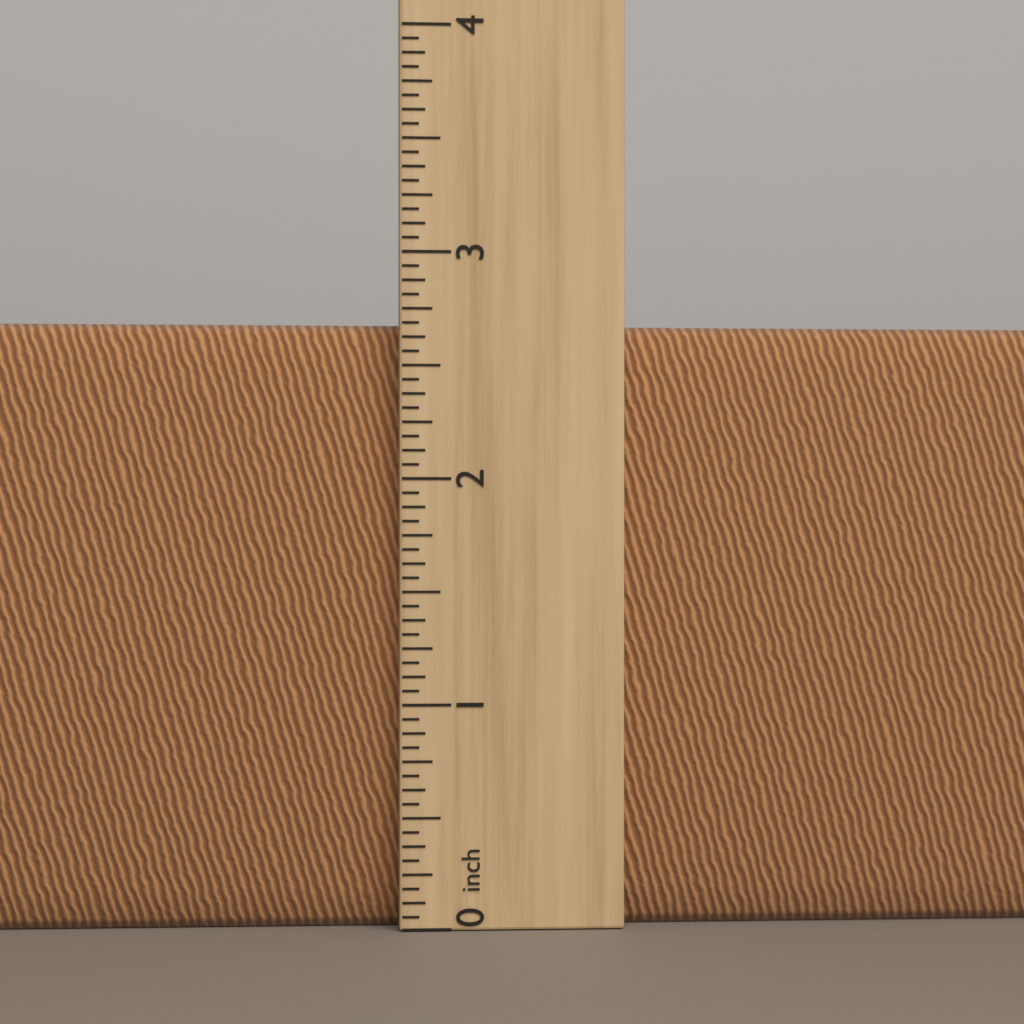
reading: 2.6875 inch
